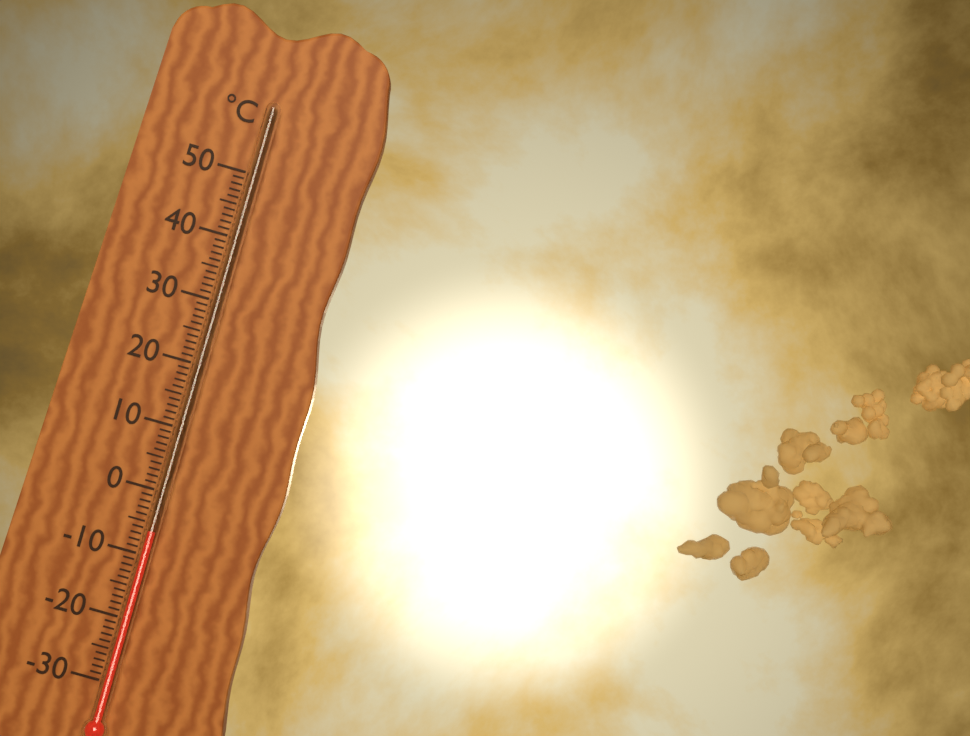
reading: -6 °C
